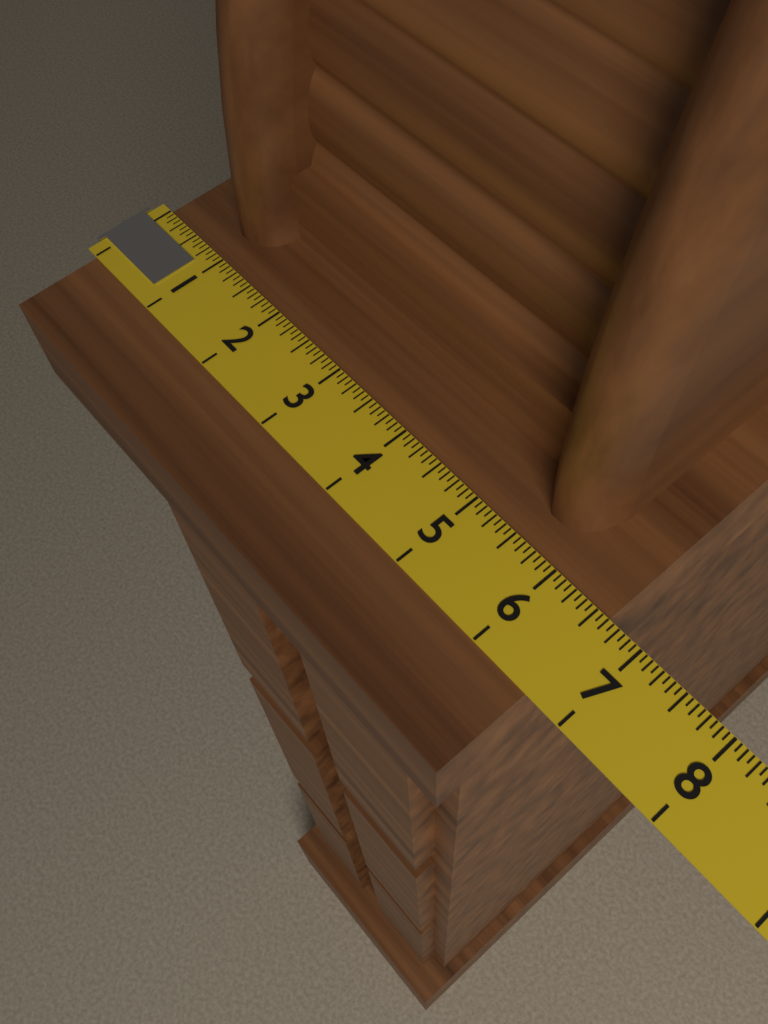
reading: 6.6250 (no unit)
